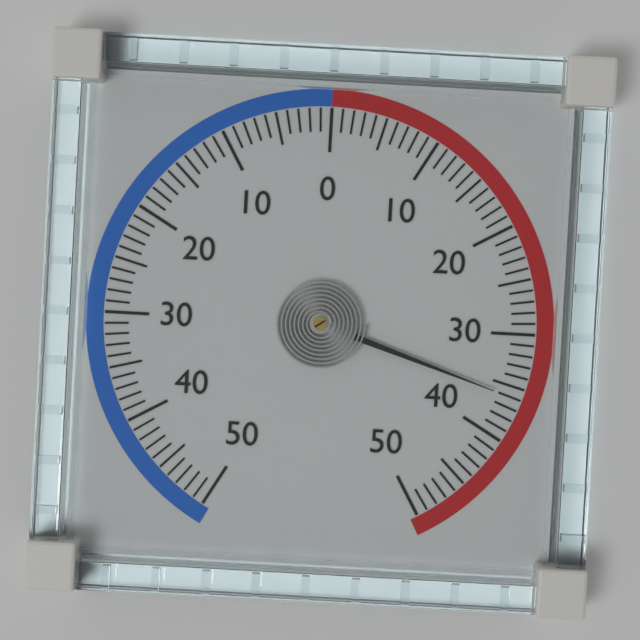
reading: 36 (no unit)
